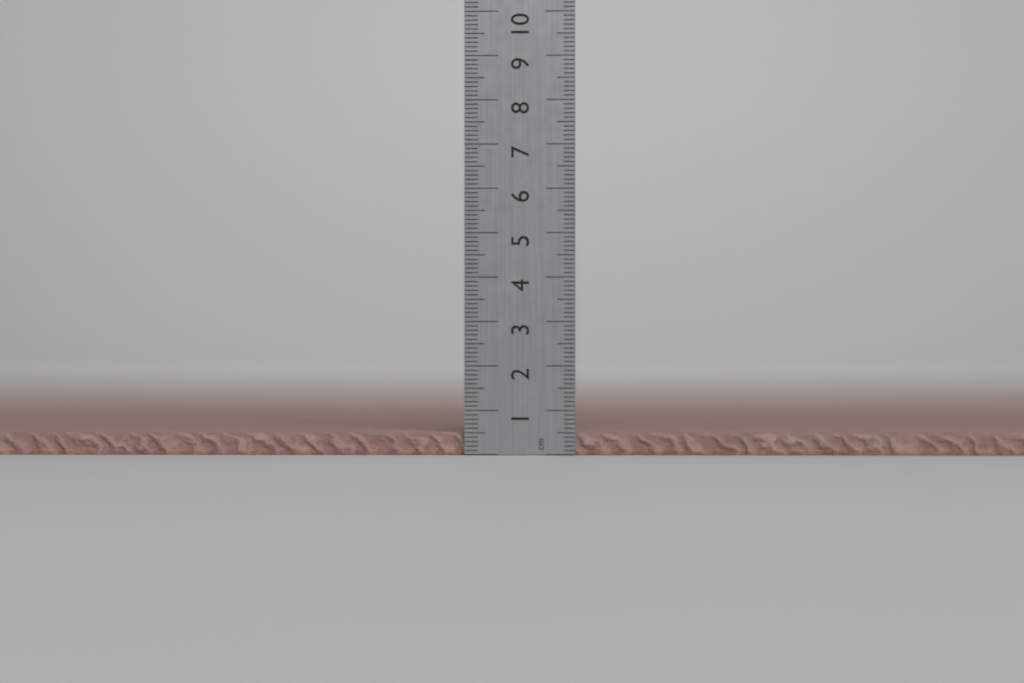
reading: 0.5 cm
